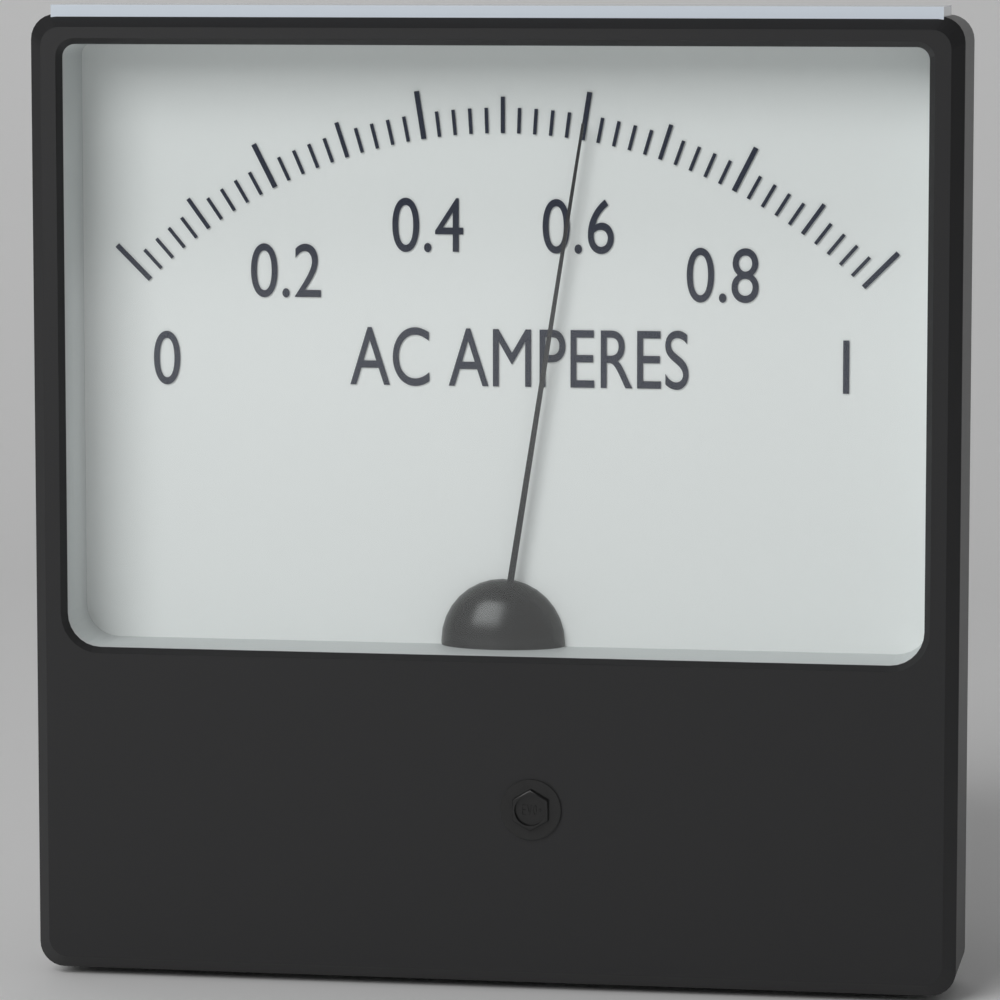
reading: 0.60 A
